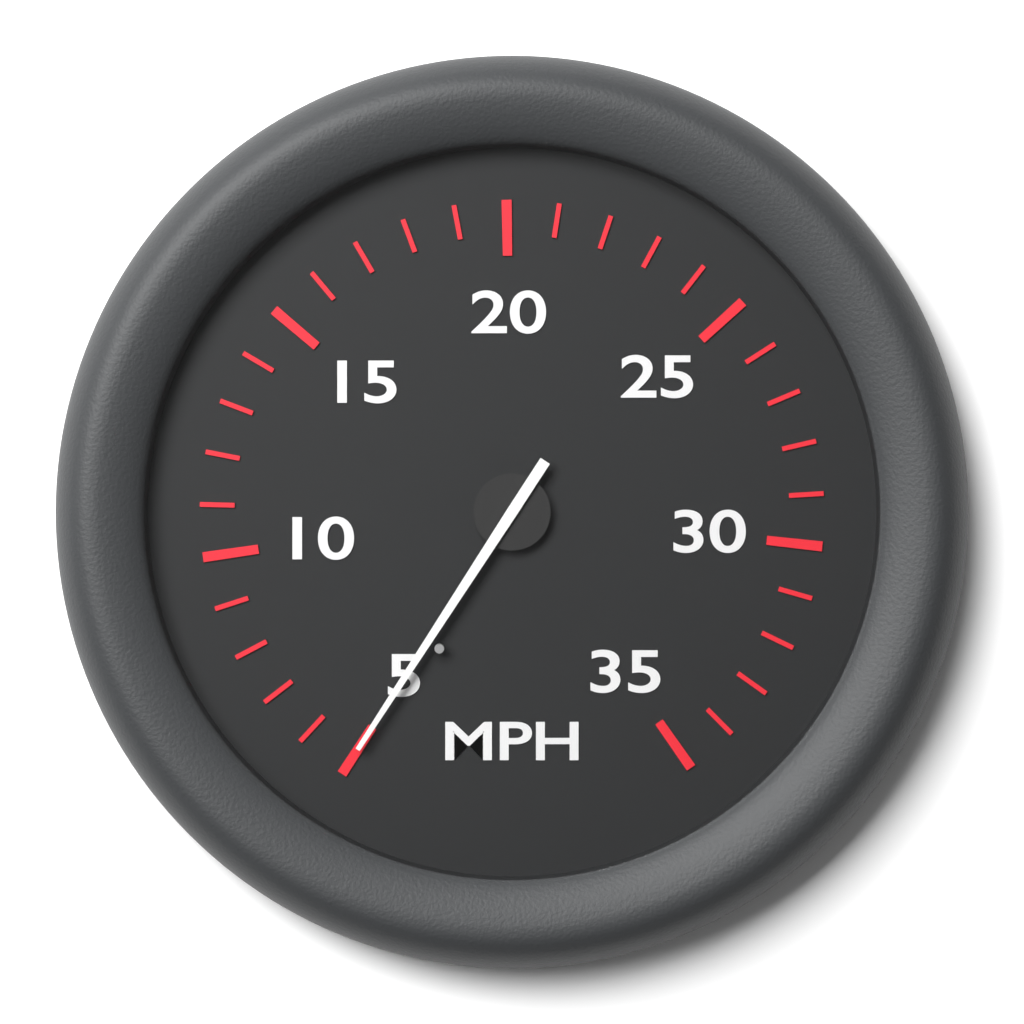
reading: 5 MPH
